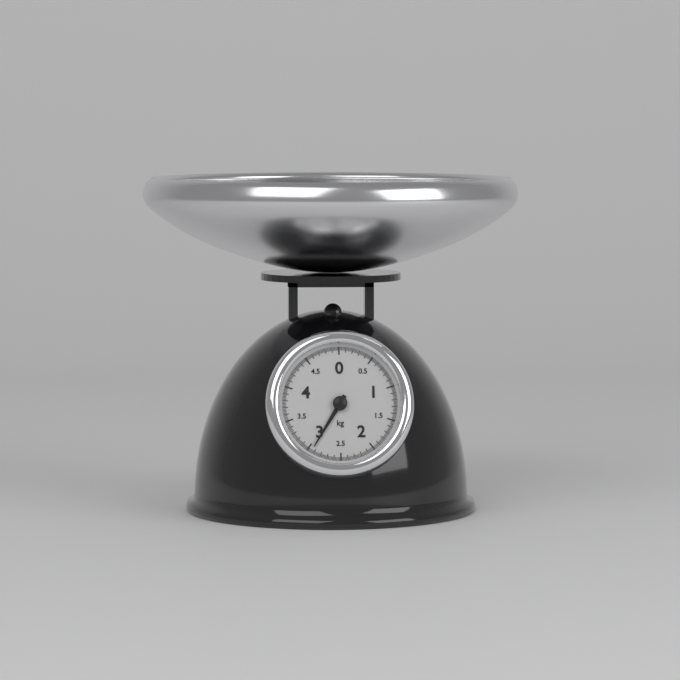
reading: 2.94 kg
